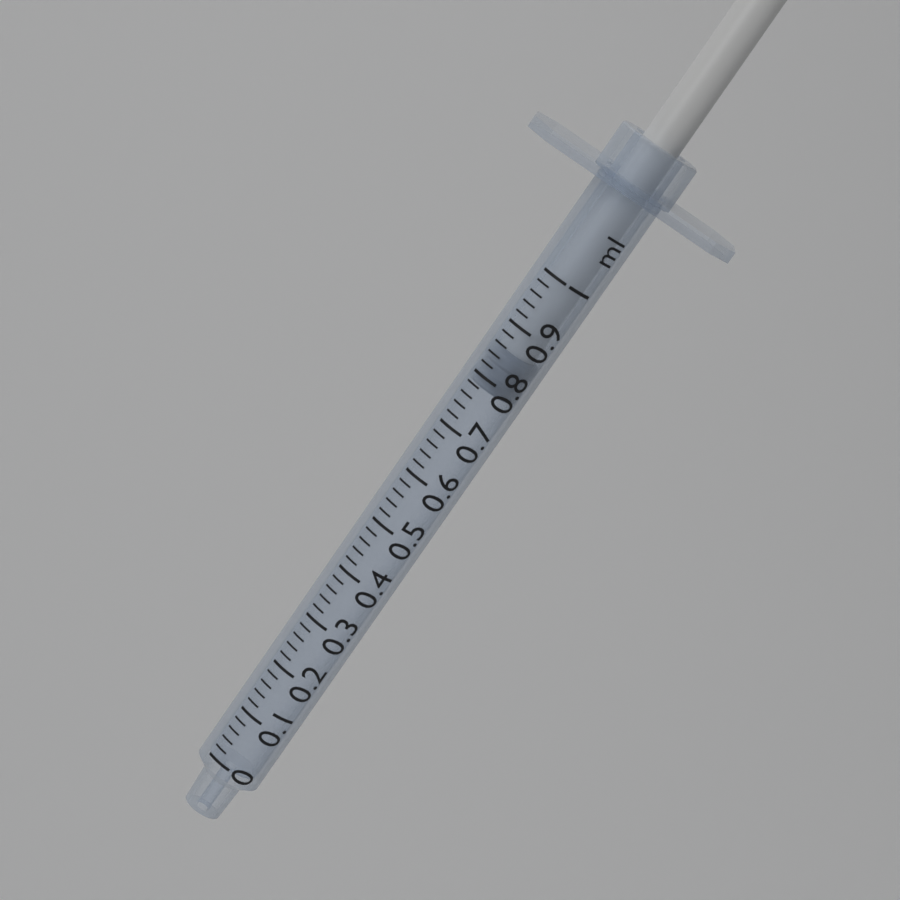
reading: 0.78 ml
